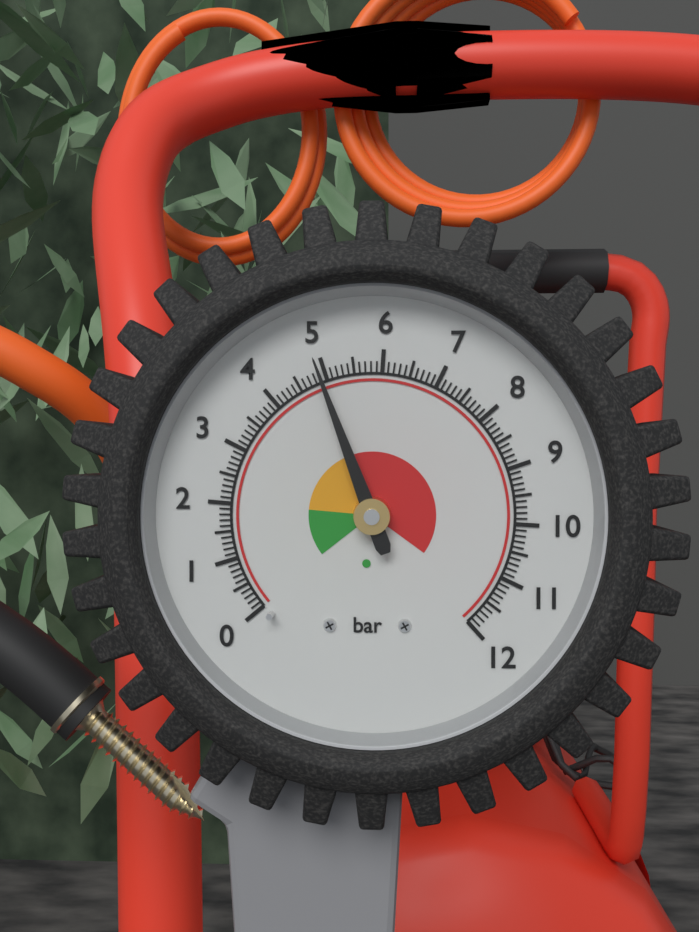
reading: 4.9 bar
